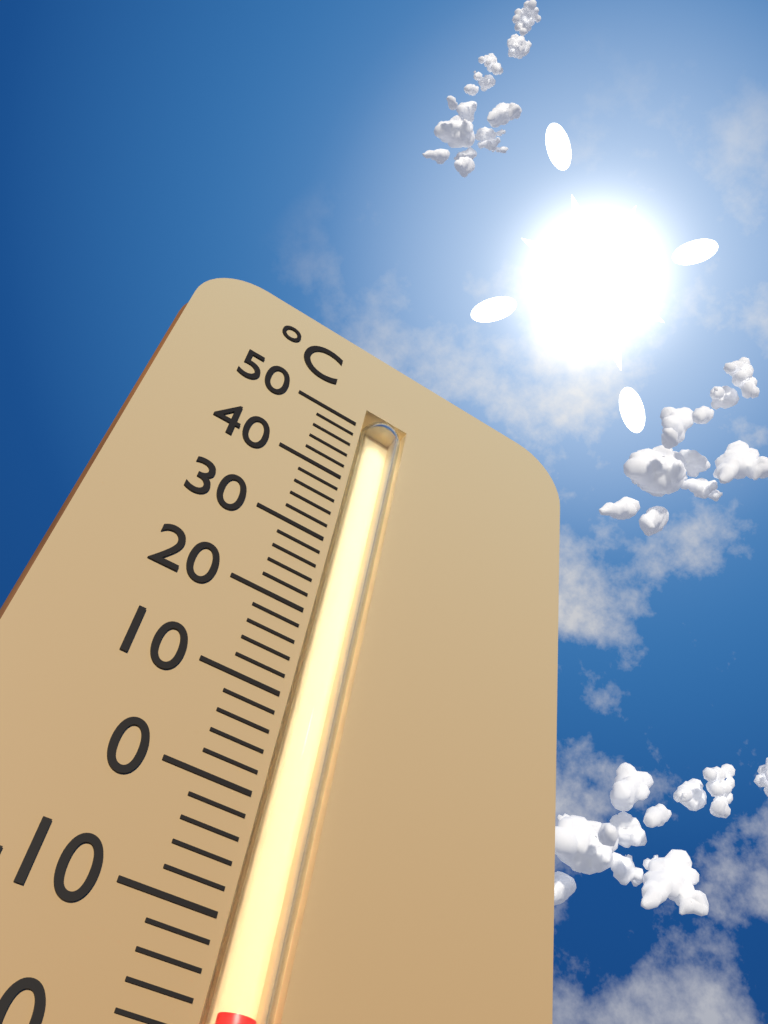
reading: -16 °C
